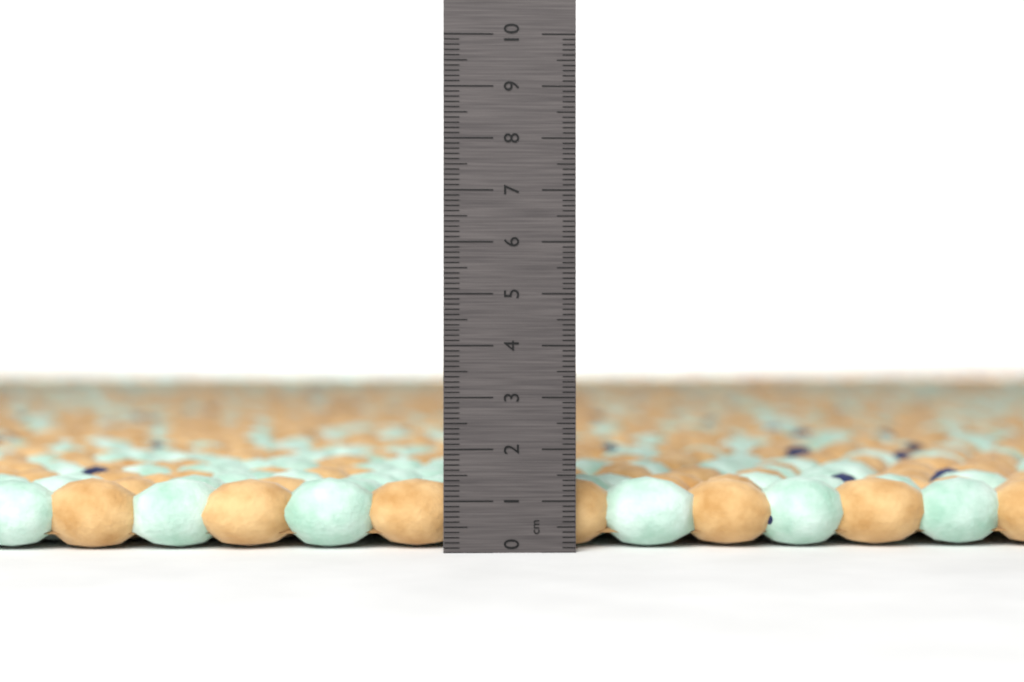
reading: 1.4 cm
